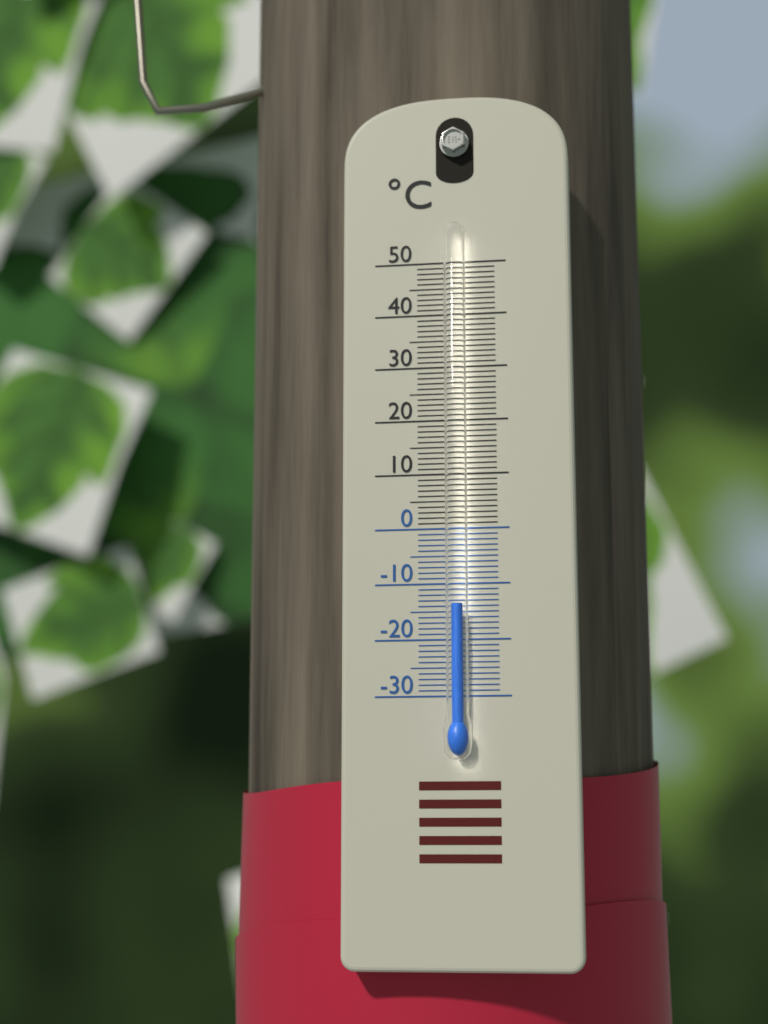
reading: -14 °C
